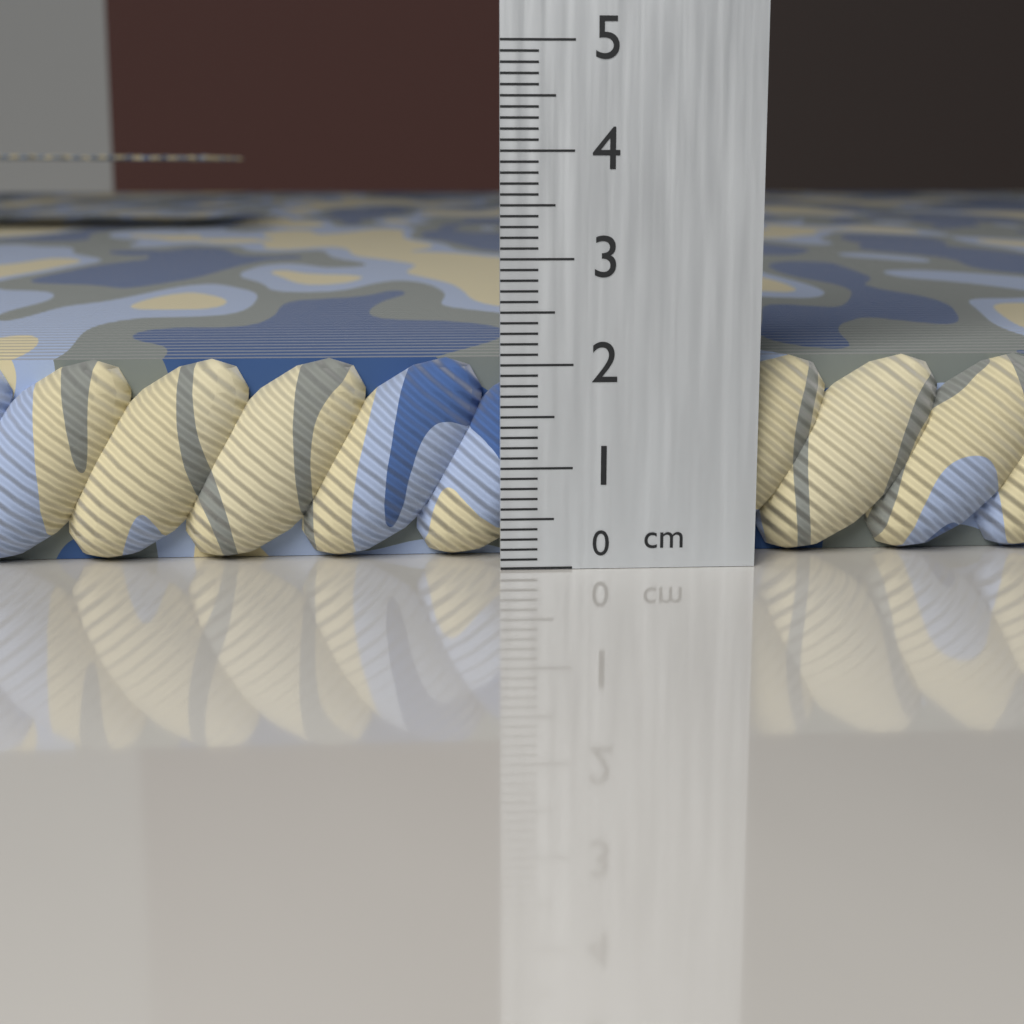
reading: 2.0 cm
